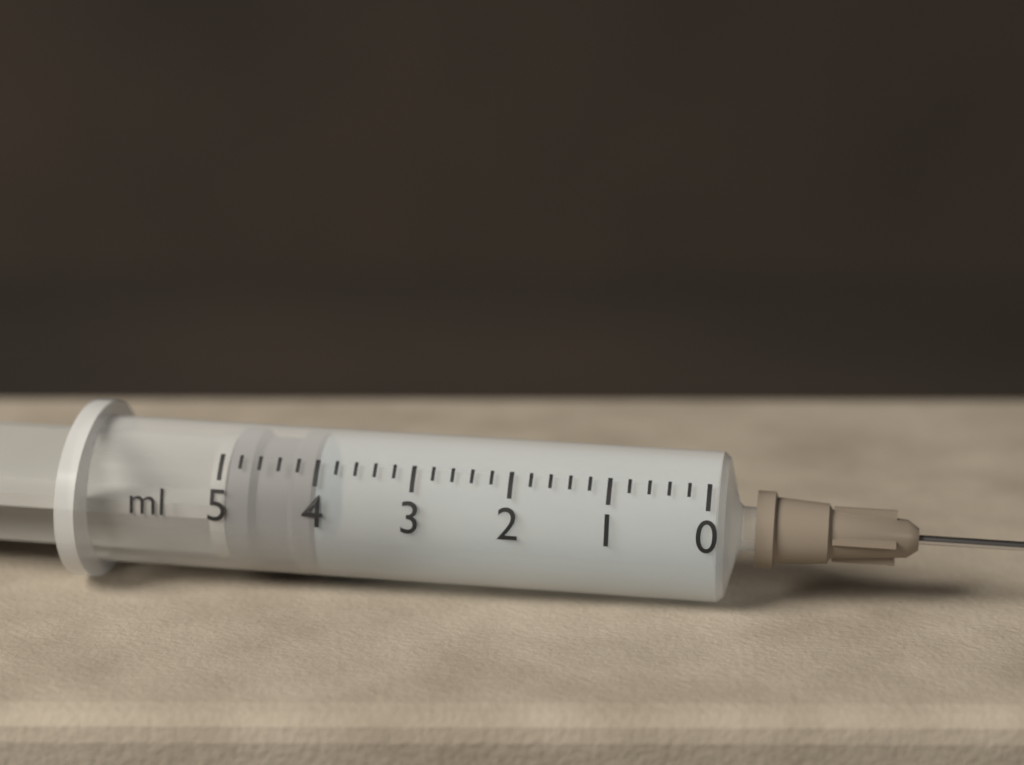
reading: 4.0 ml
